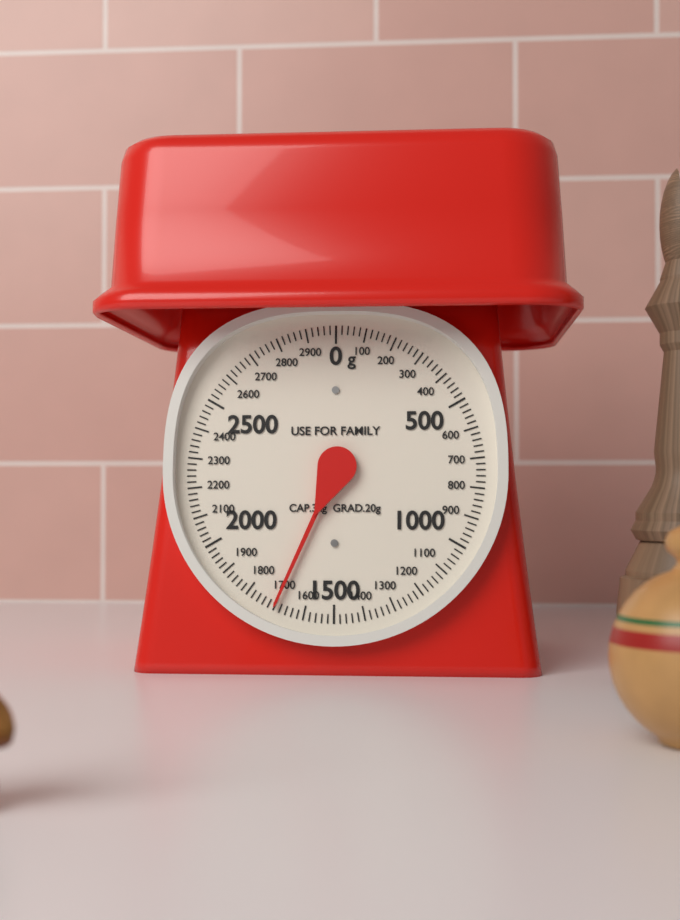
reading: 1700 g
